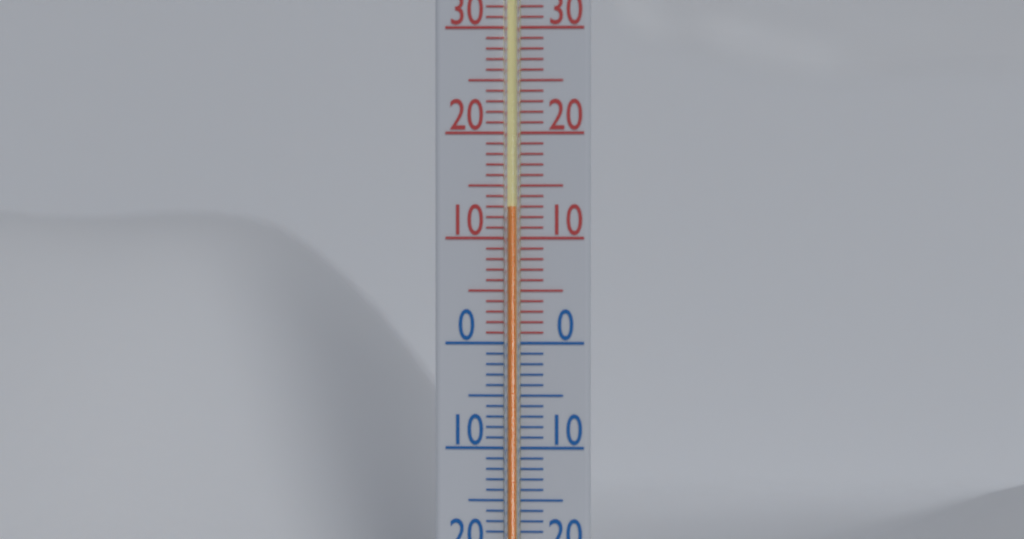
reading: 13 °C
